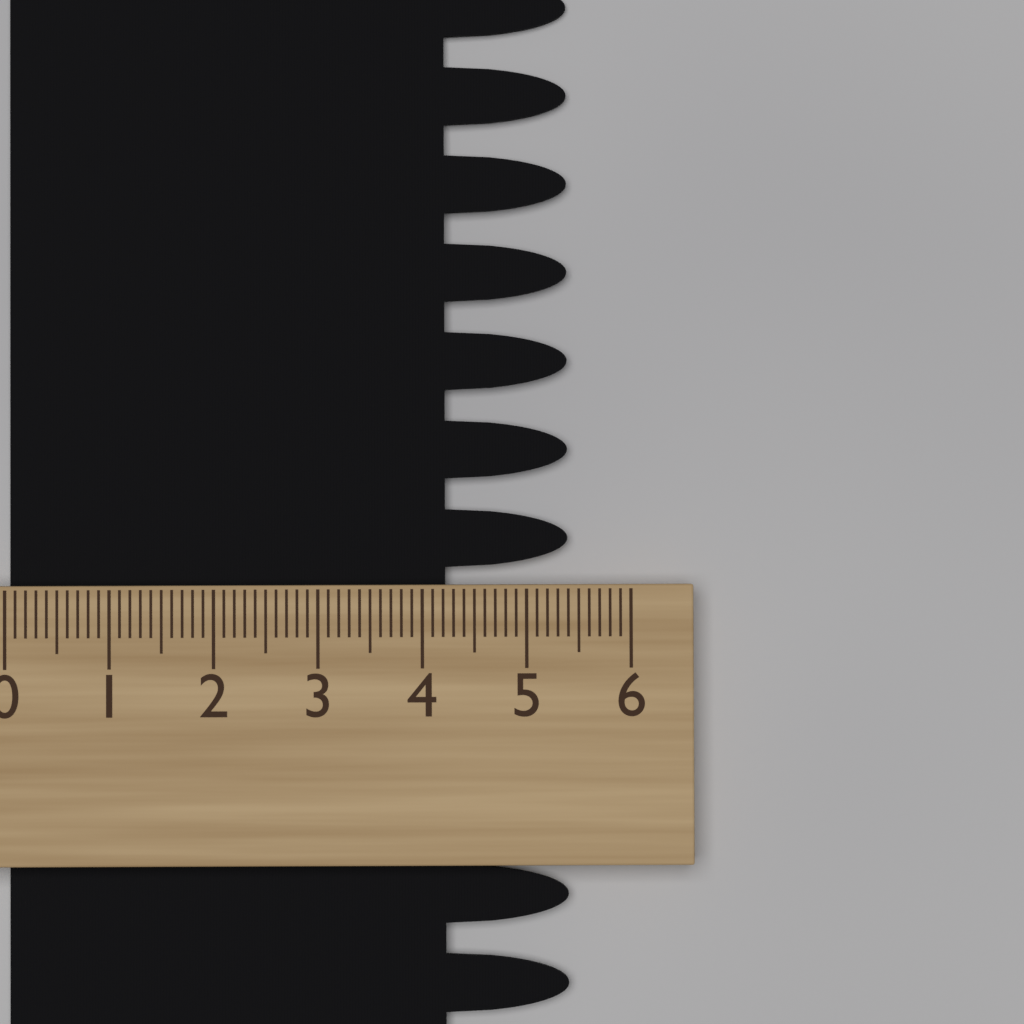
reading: 5.4 (no unit)
